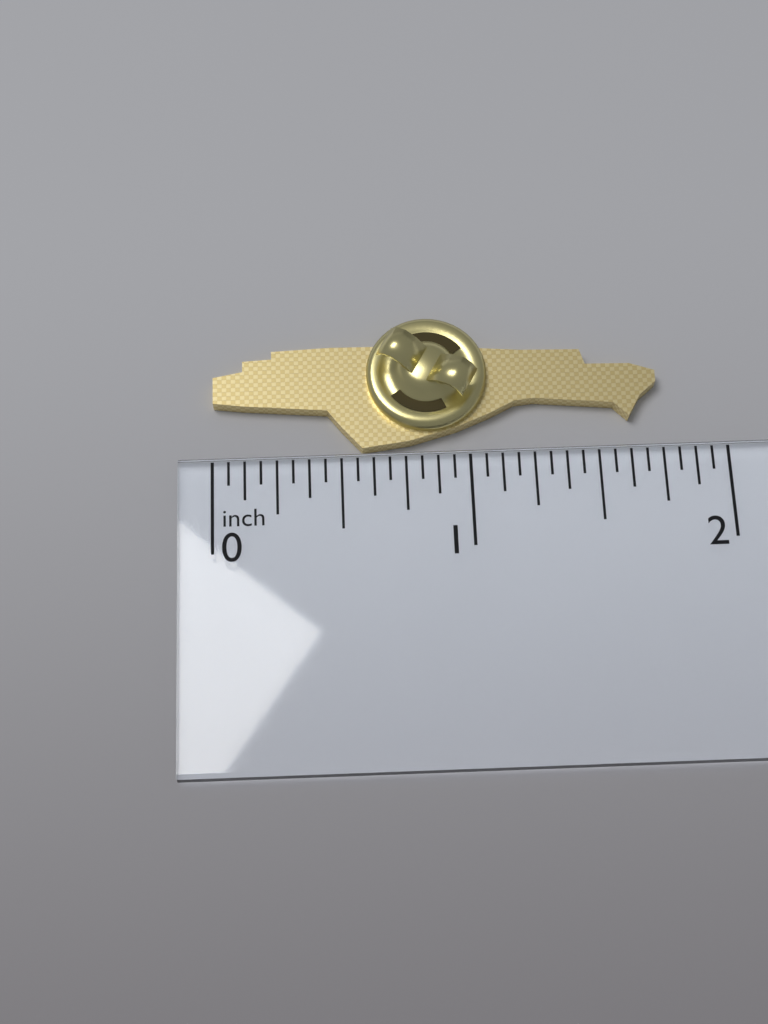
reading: 1.7500 inch
